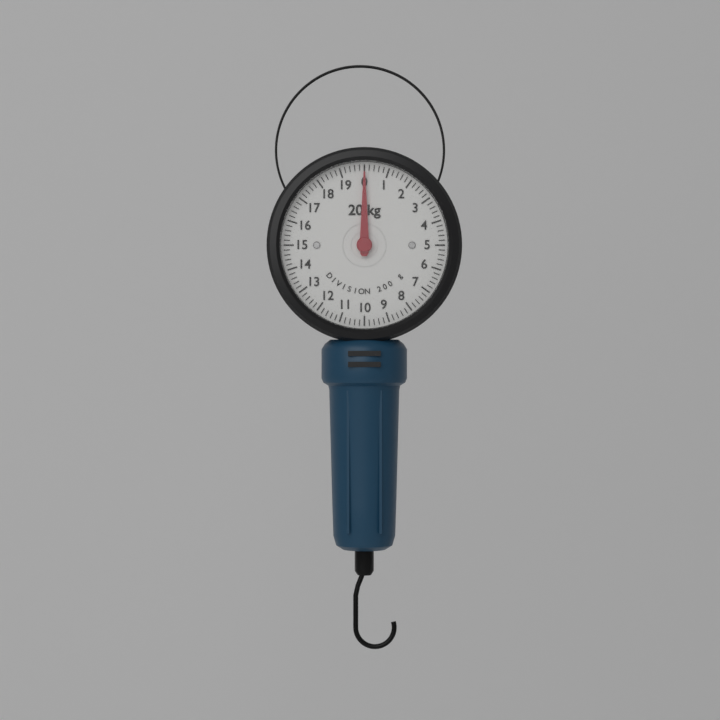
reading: 0.0 kg
